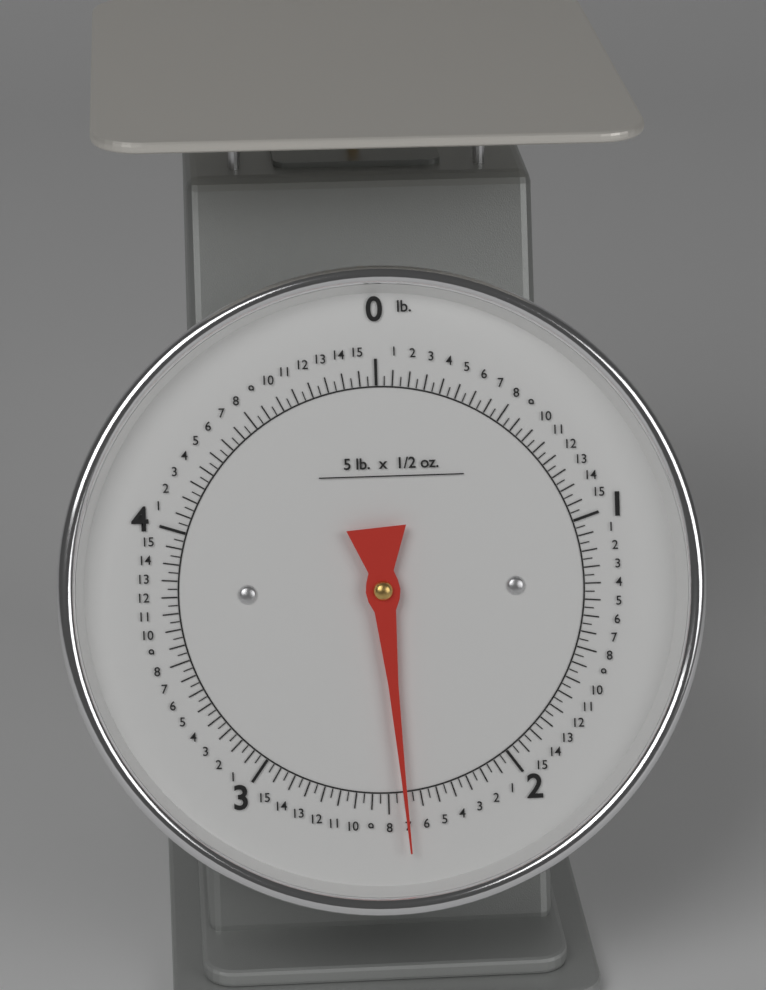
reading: 2.43750 lb
